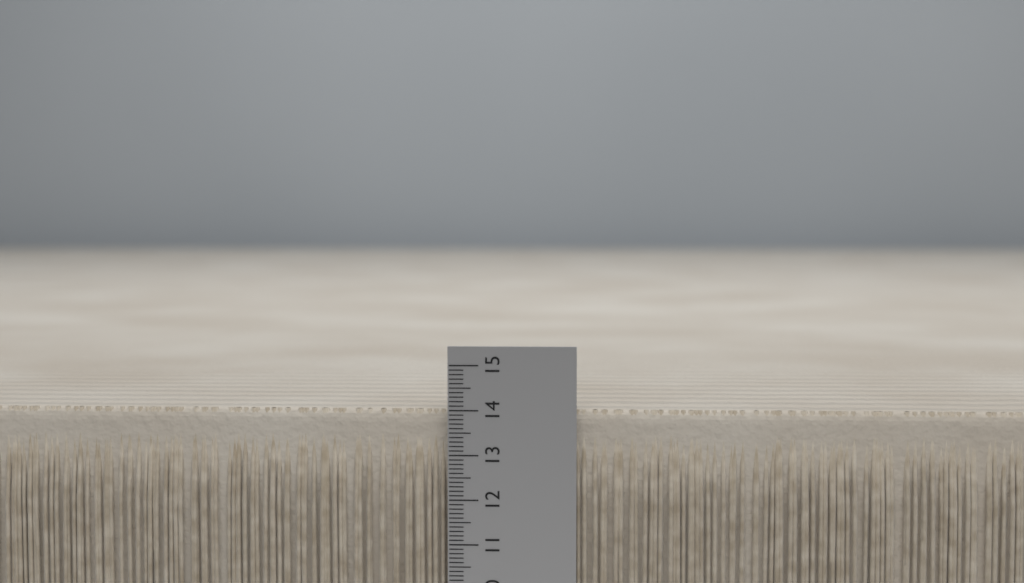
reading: 14.0 (no unit)
